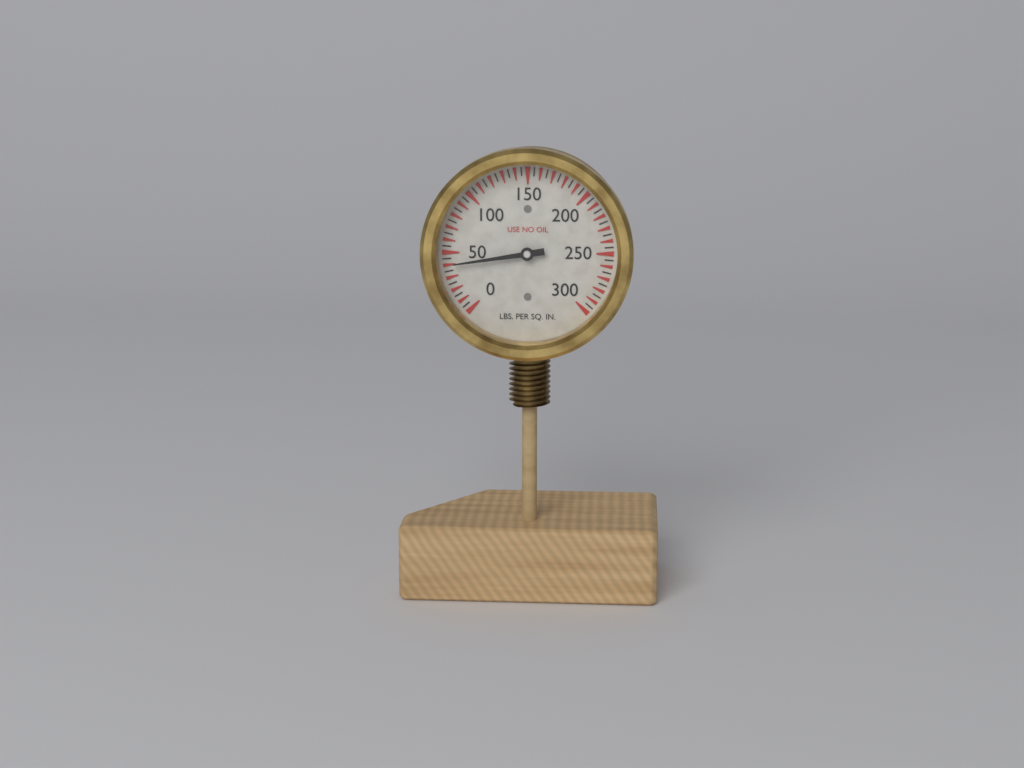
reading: 40 psi
